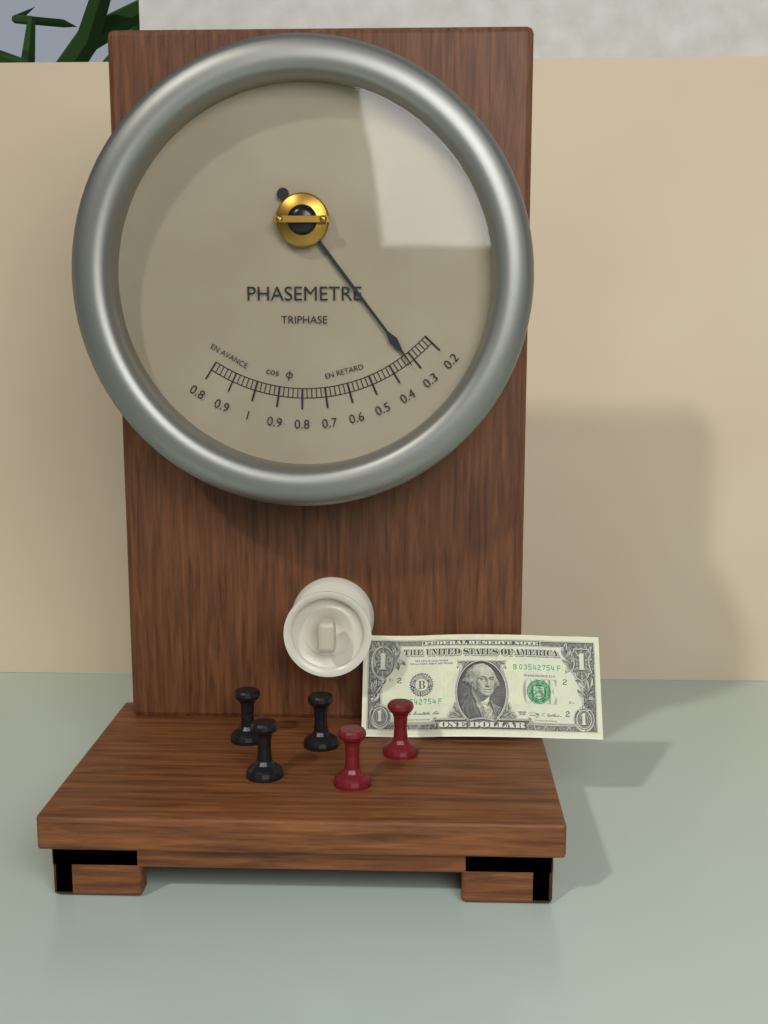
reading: 0.32 cos φ
